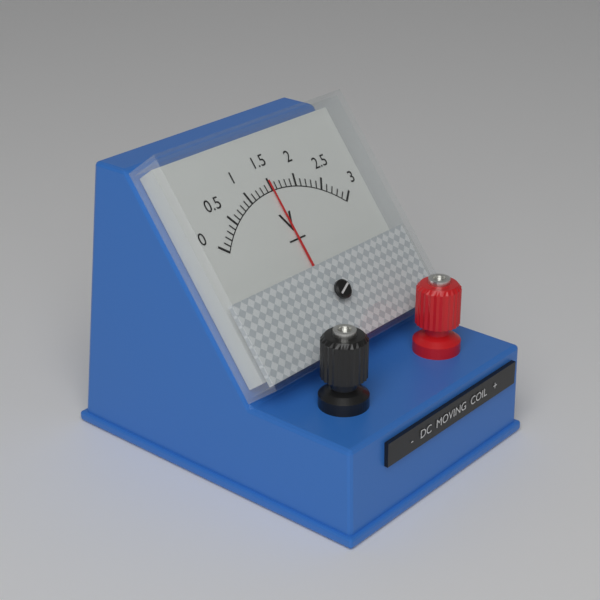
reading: 1.5 V
